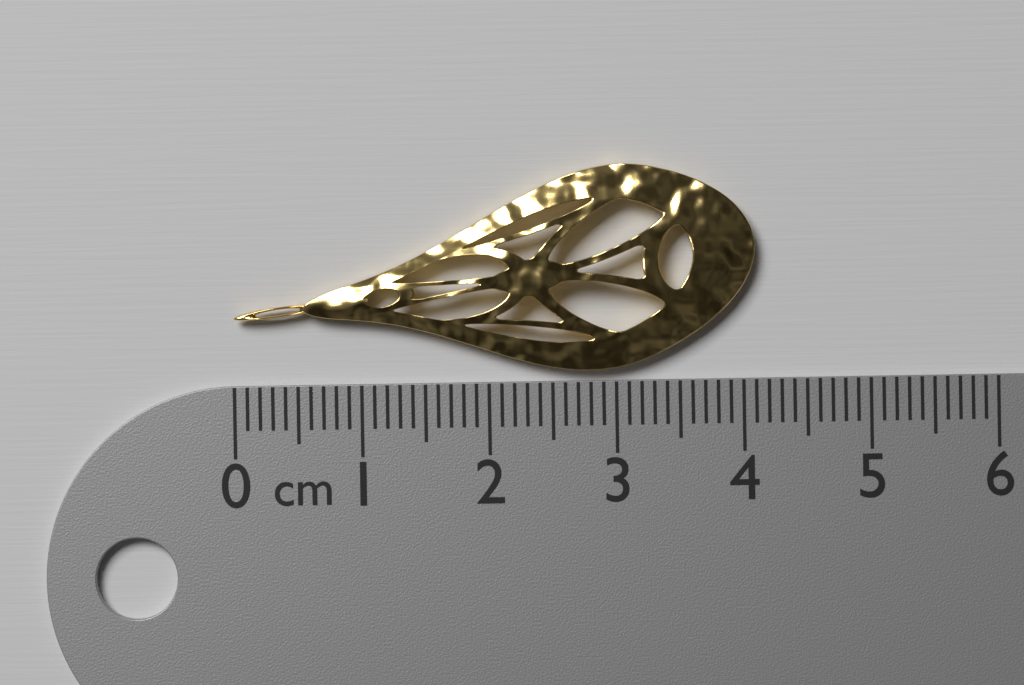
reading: 4.1 cm
